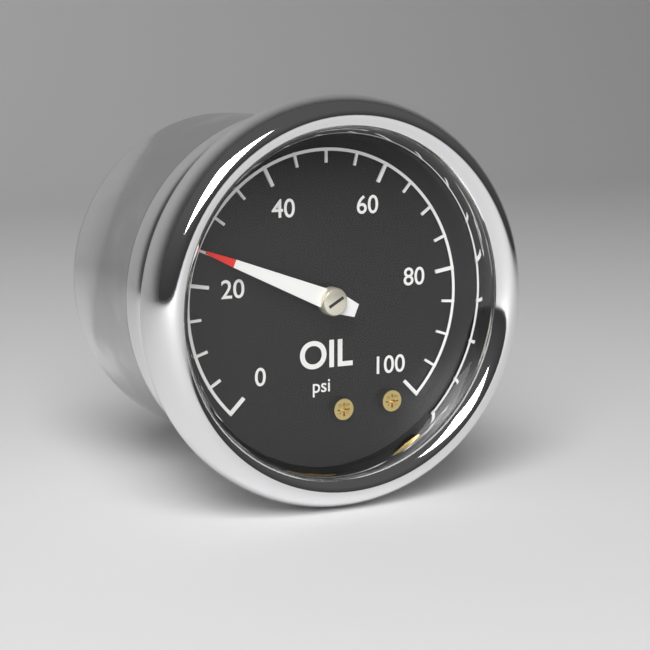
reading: 25 psi
